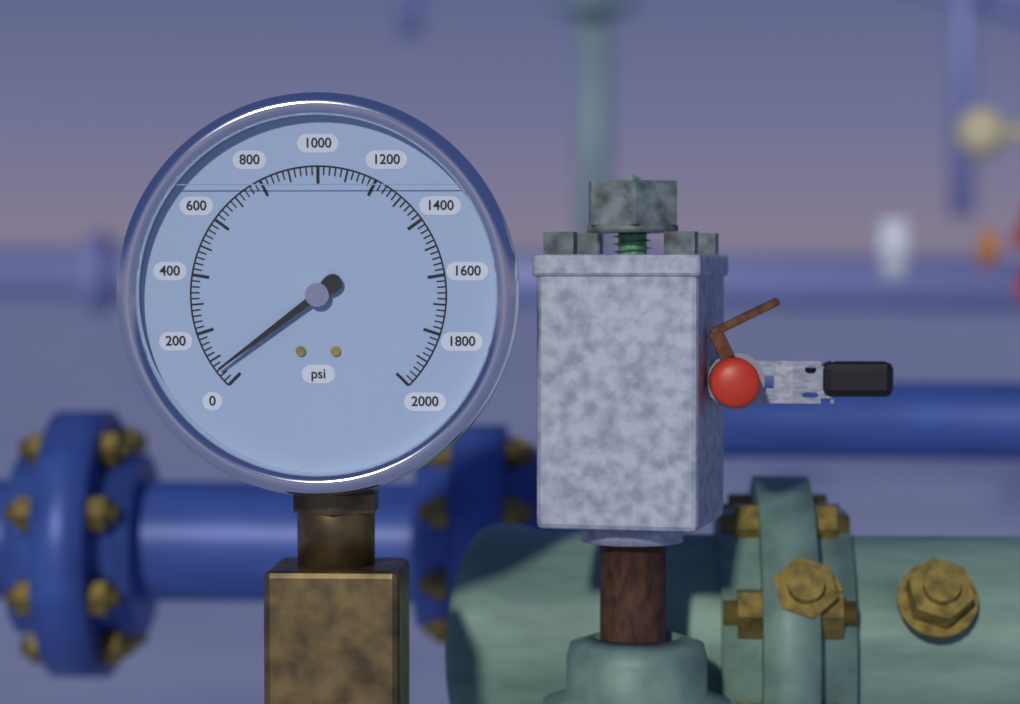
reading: 60 psi
